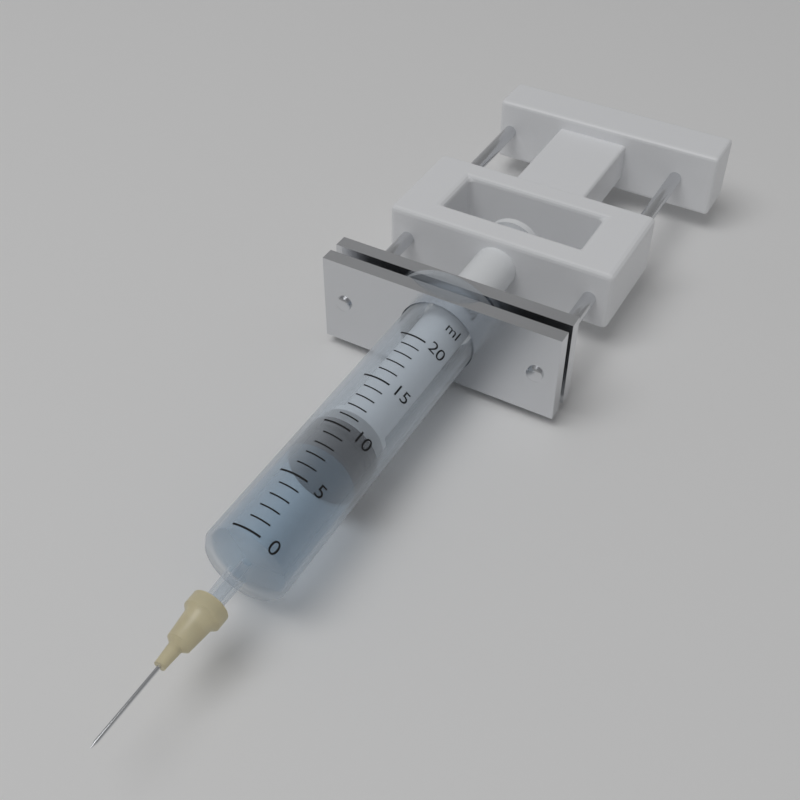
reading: 8 ml
